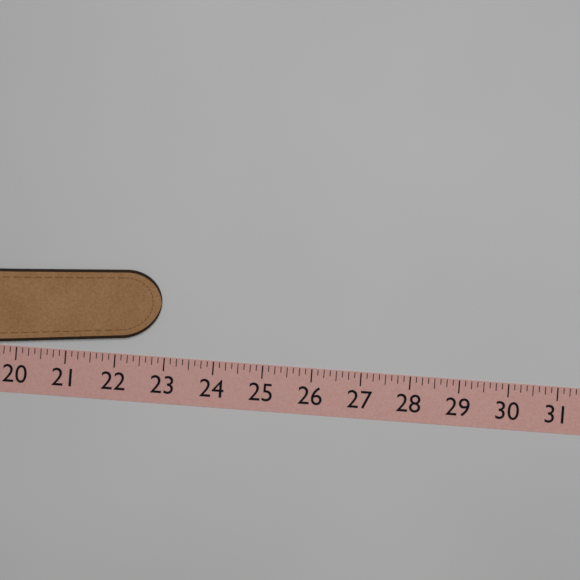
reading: 22.875 (no unit)
